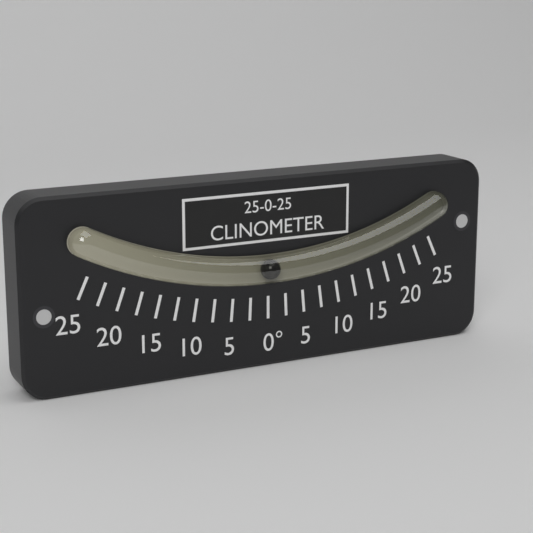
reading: 0.0 °
